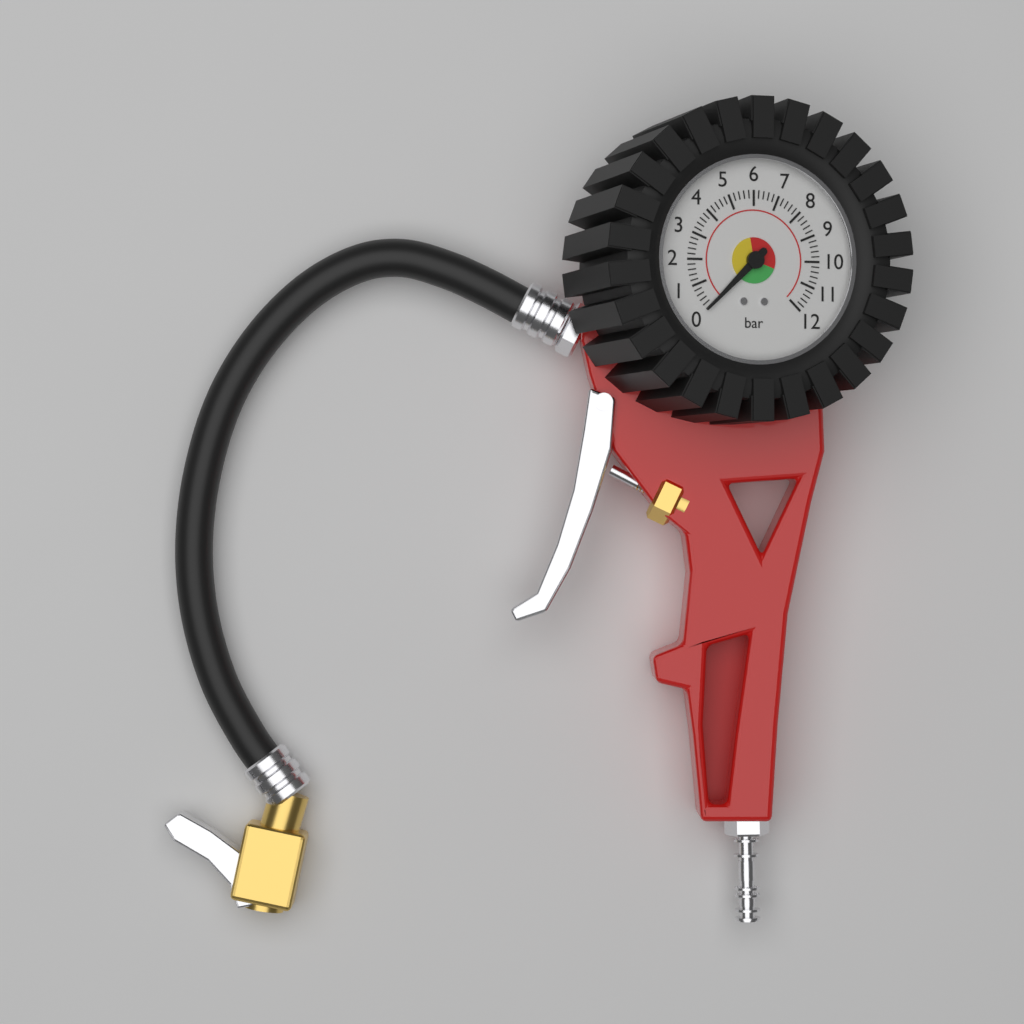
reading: 0.0 bar
